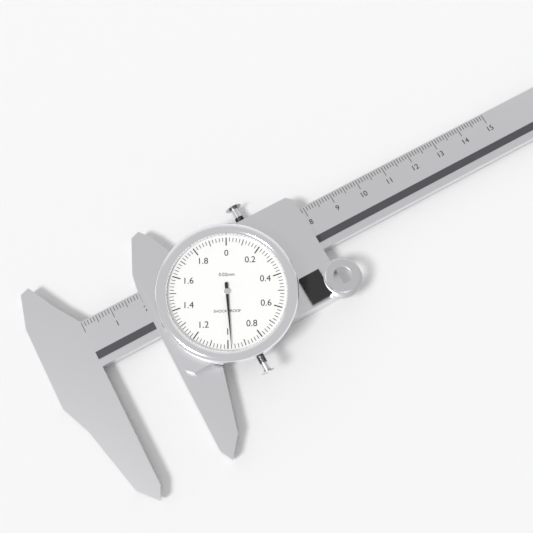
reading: 0.98 mm
